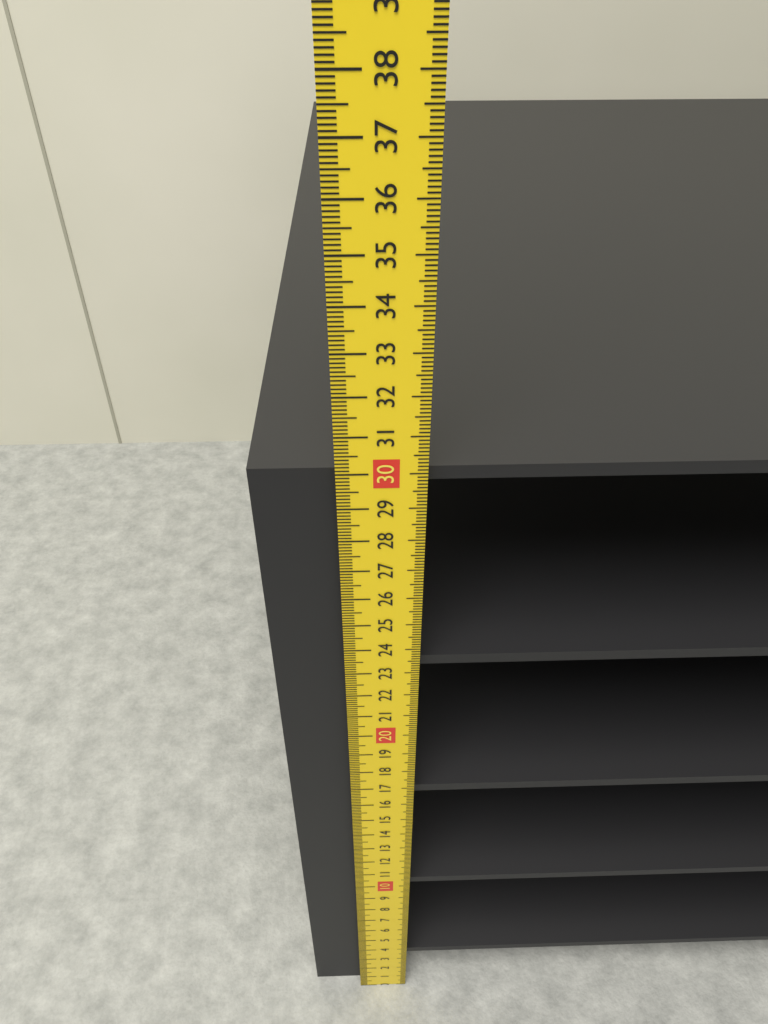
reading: 29.9 cm
